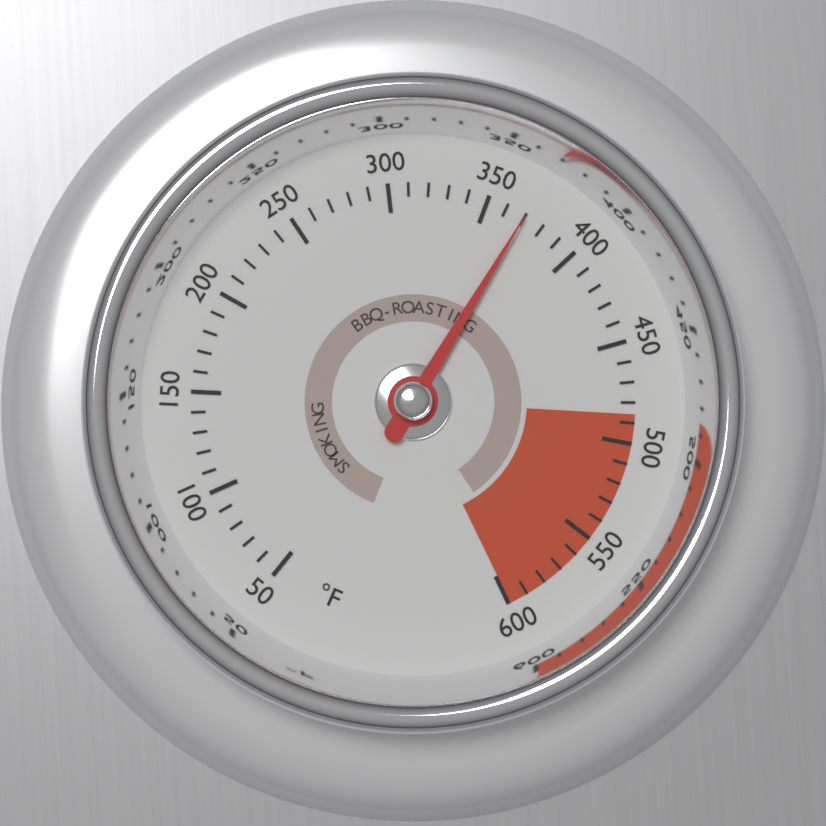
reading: 370 °F
